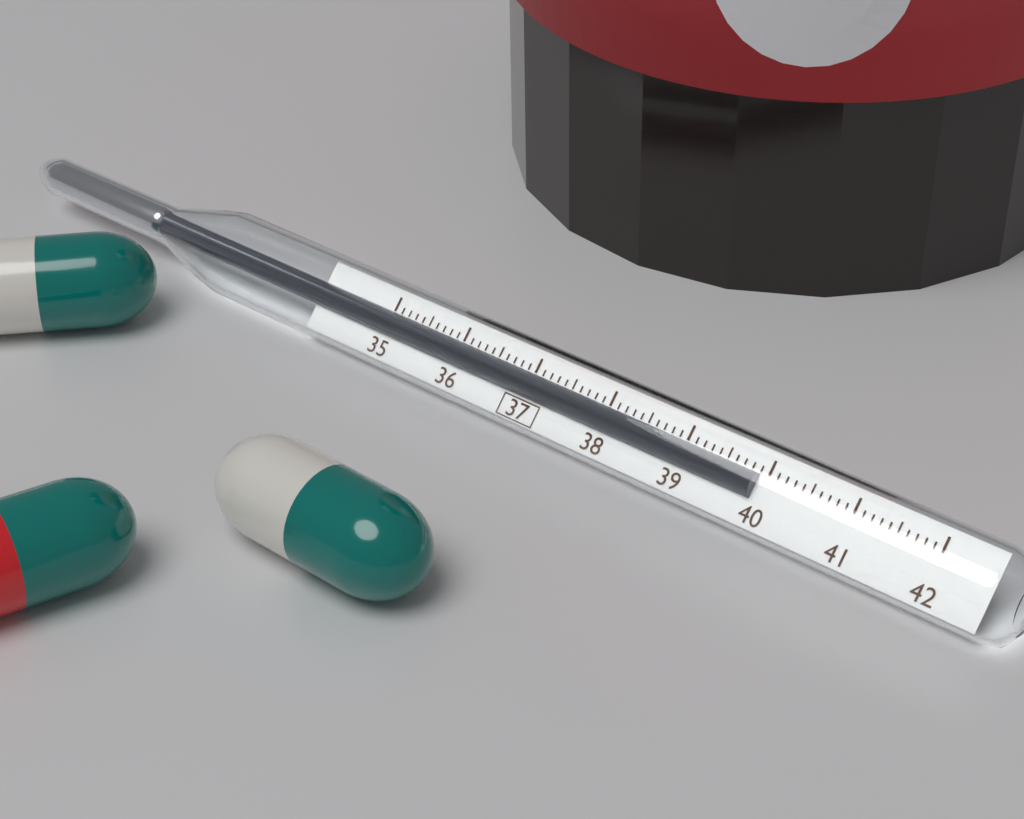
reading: 39.9 (no unit)
